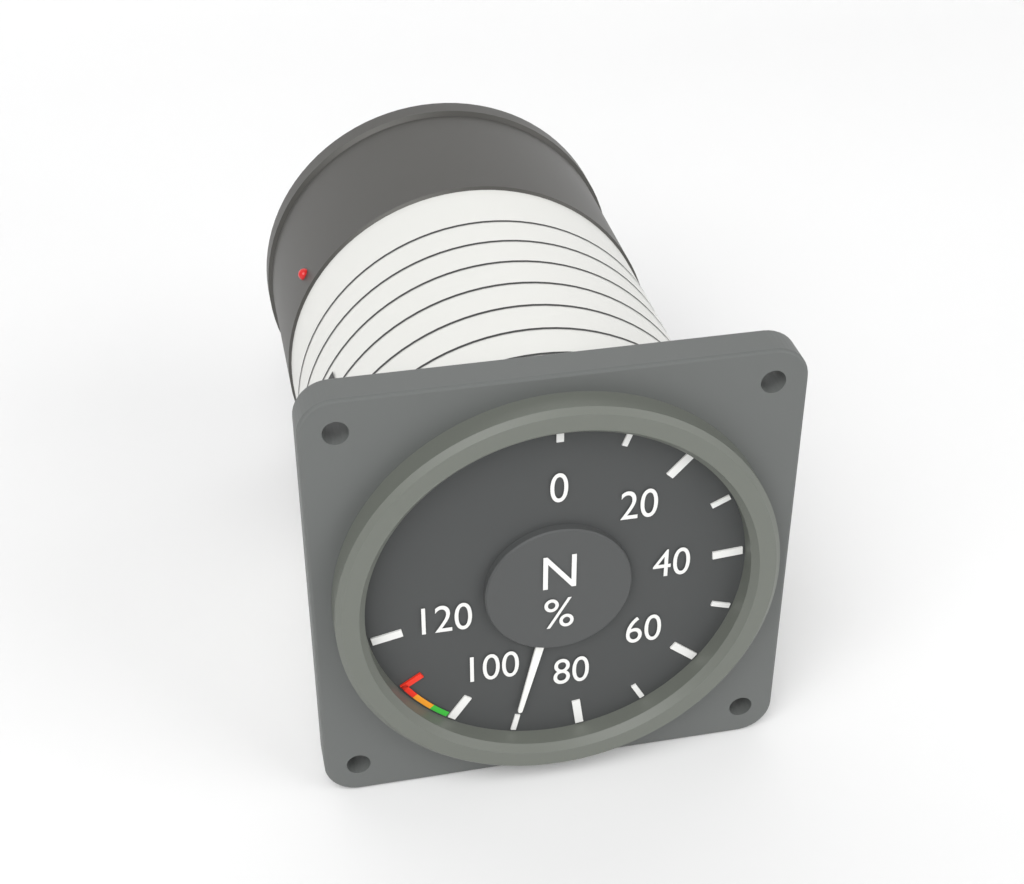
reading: 90 %
